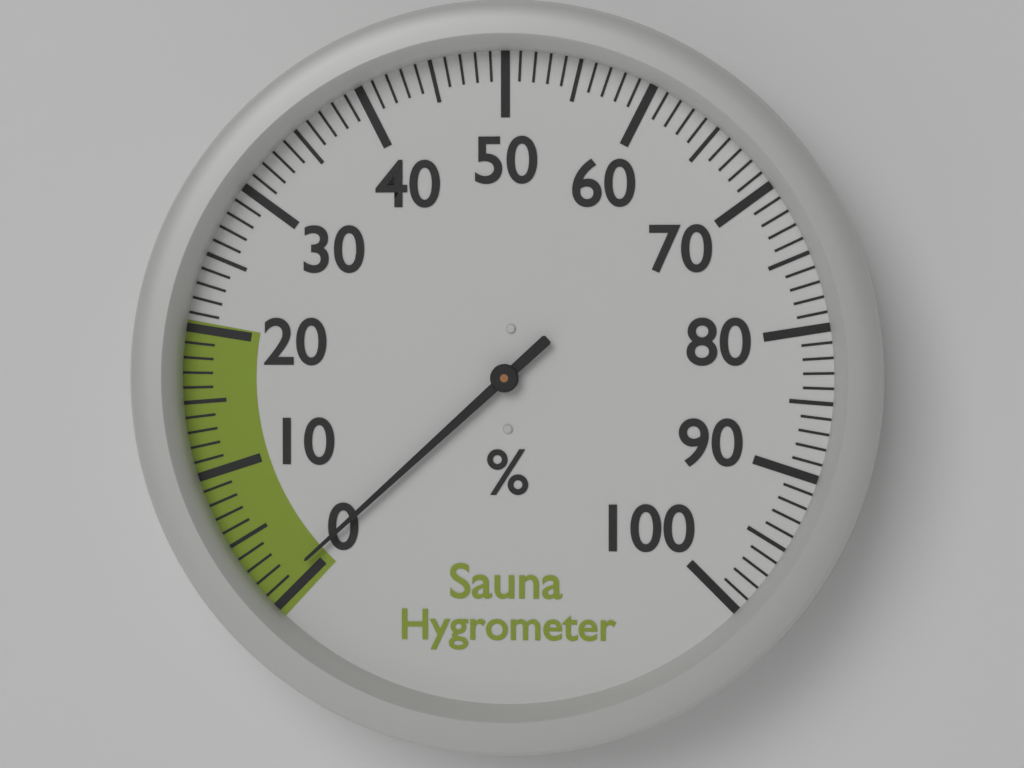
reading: 1 %
